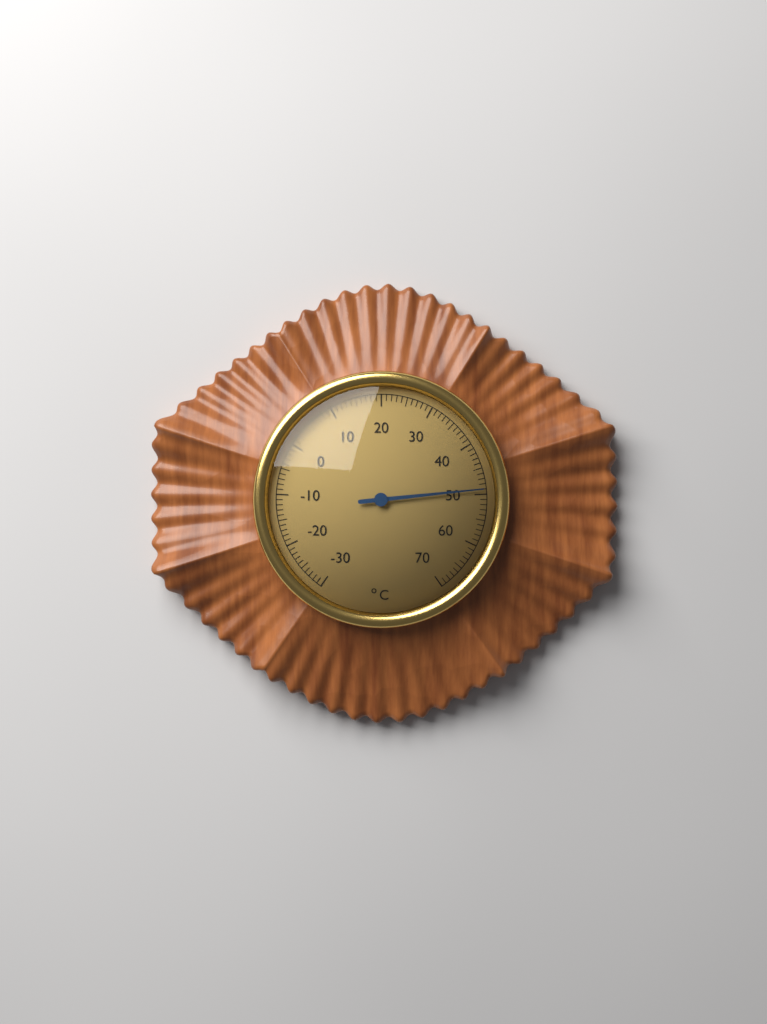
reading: 49 °C
